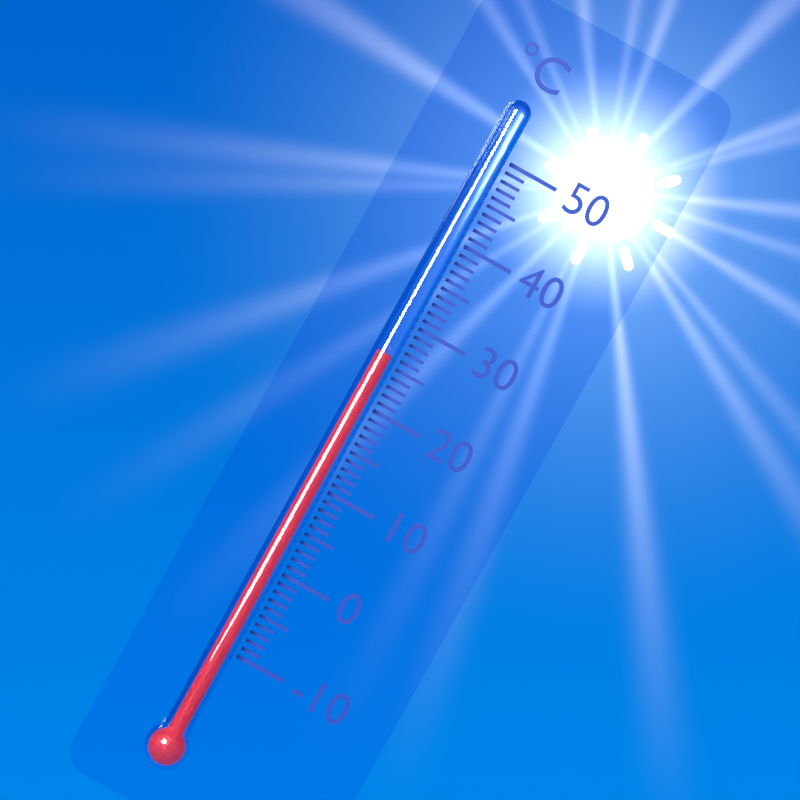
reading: 26 °C
